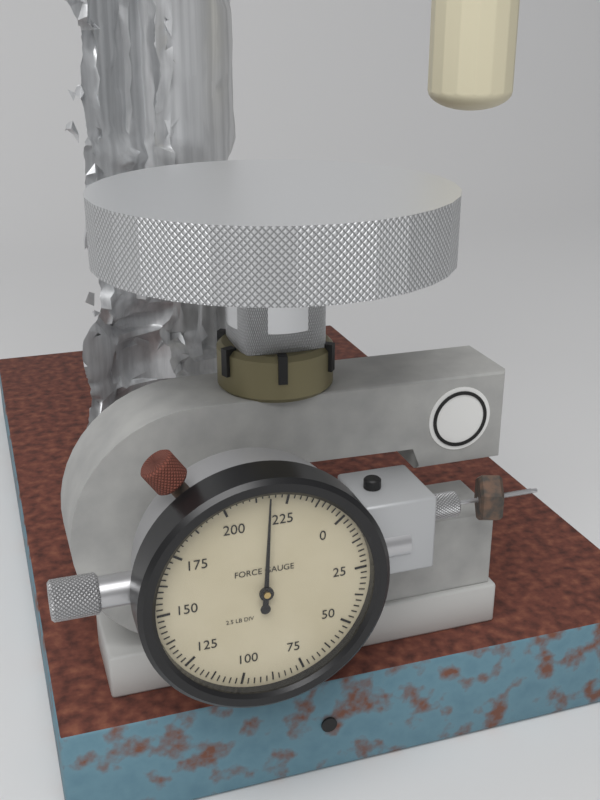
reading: 217.5 lb
